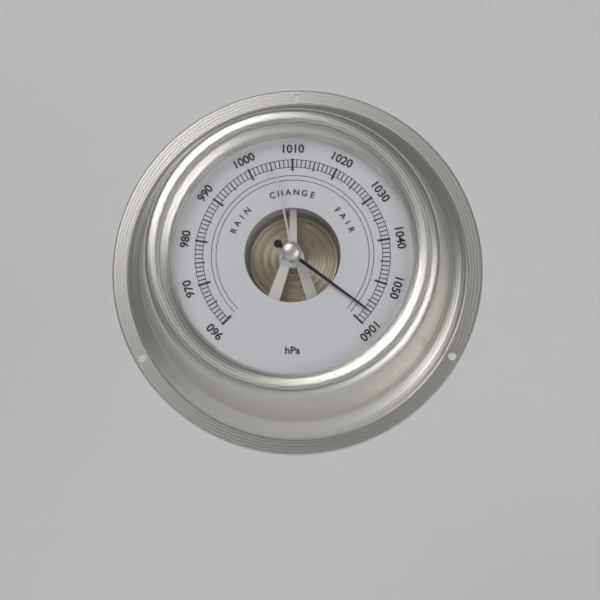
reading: 1057 hPa
